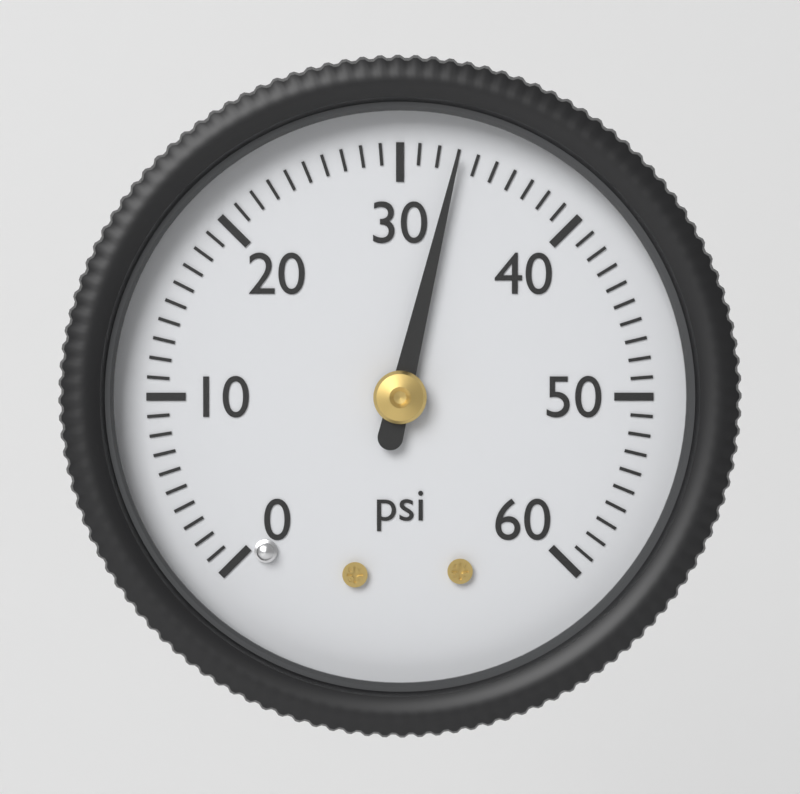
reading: 33 psi
